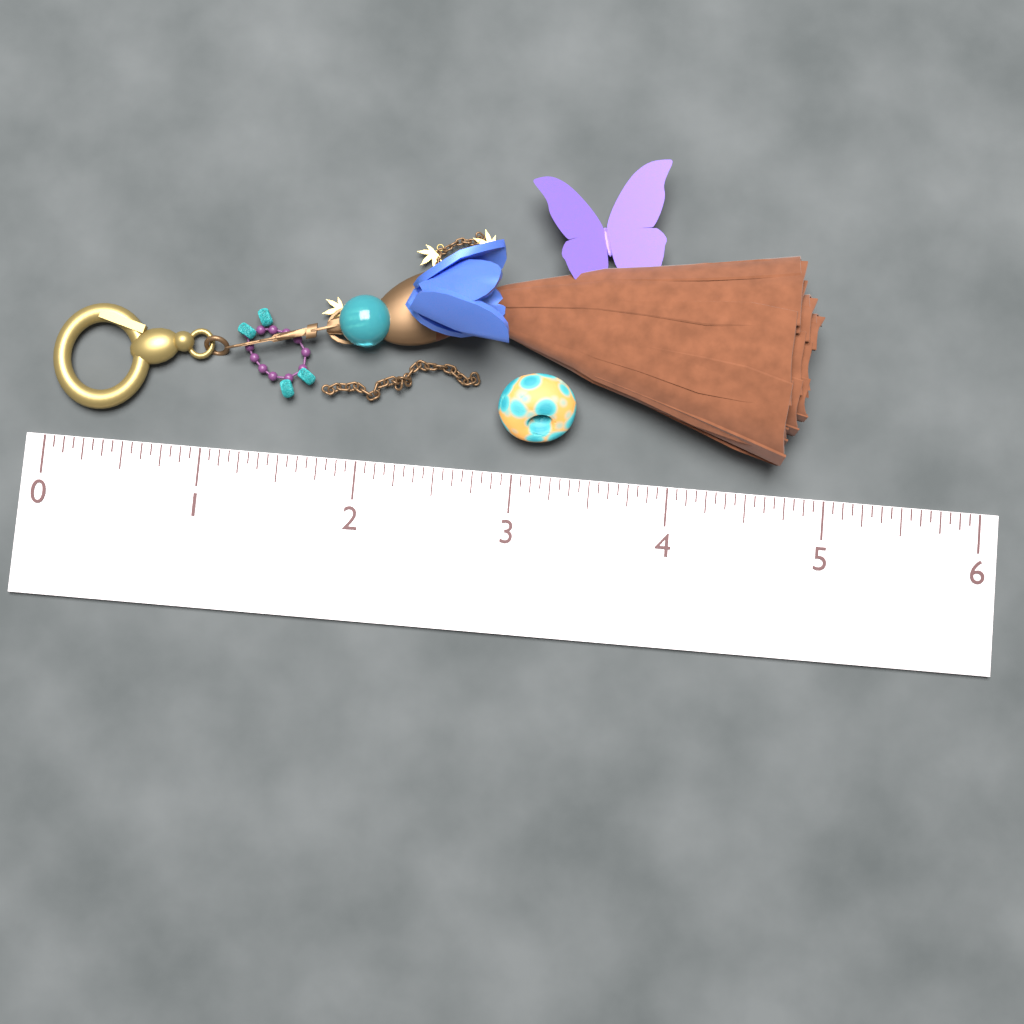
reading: 4.8750 (no unit)
